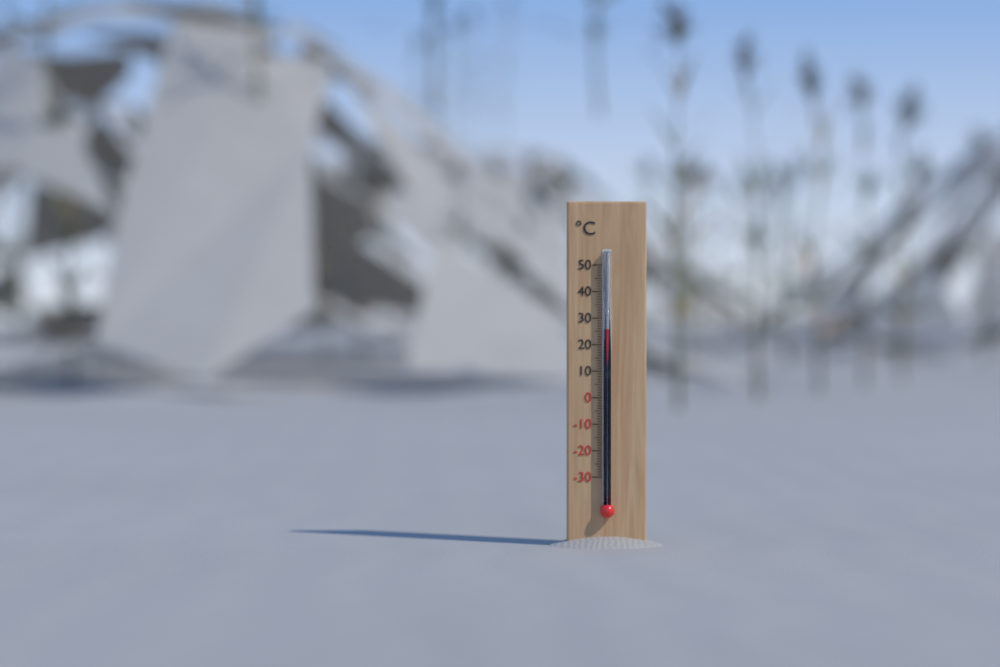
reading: 26 °C
